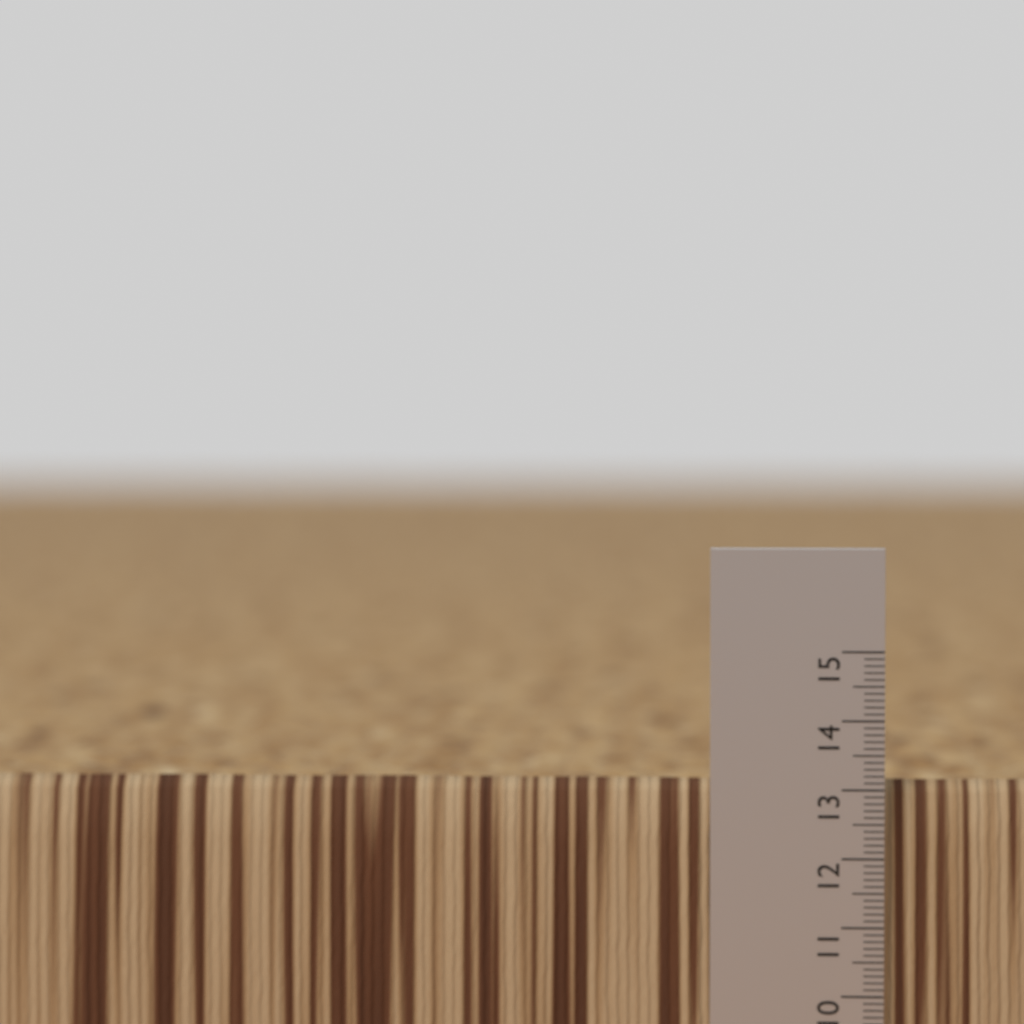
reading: 13.1 (no unit)
